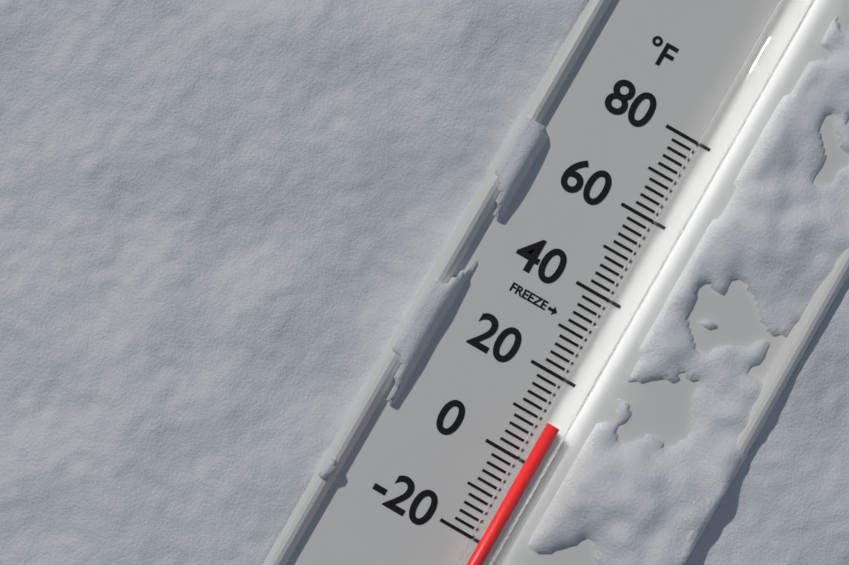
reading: 10 °F
